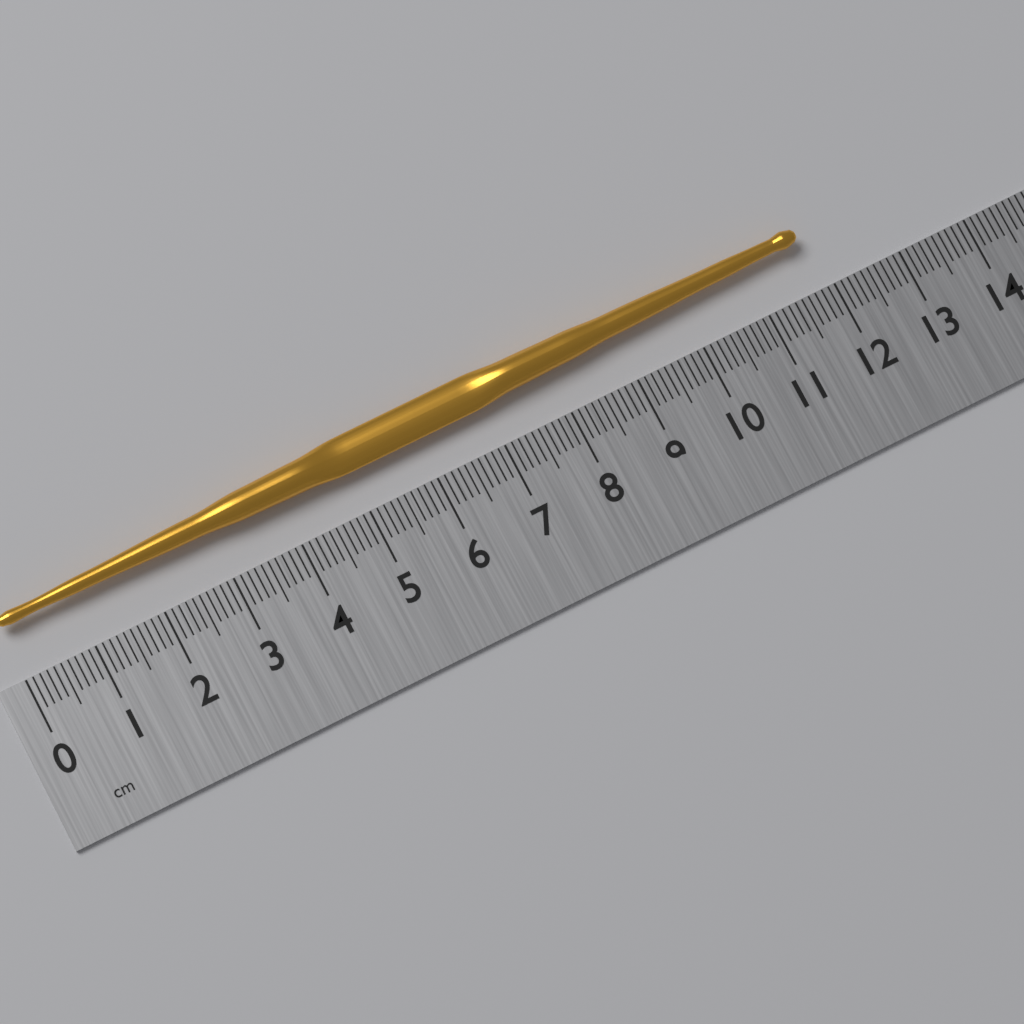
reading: 11.8 cm
